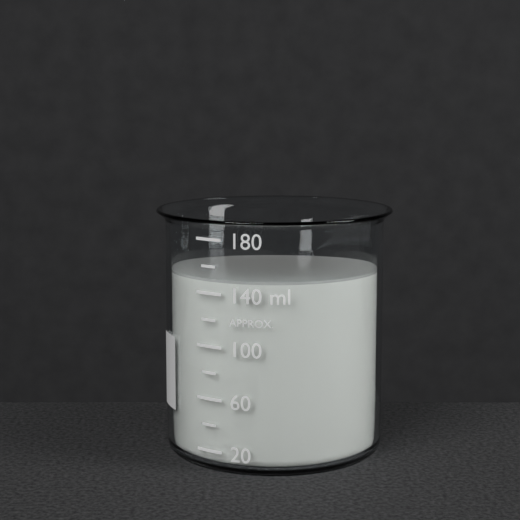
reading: 150 ml
